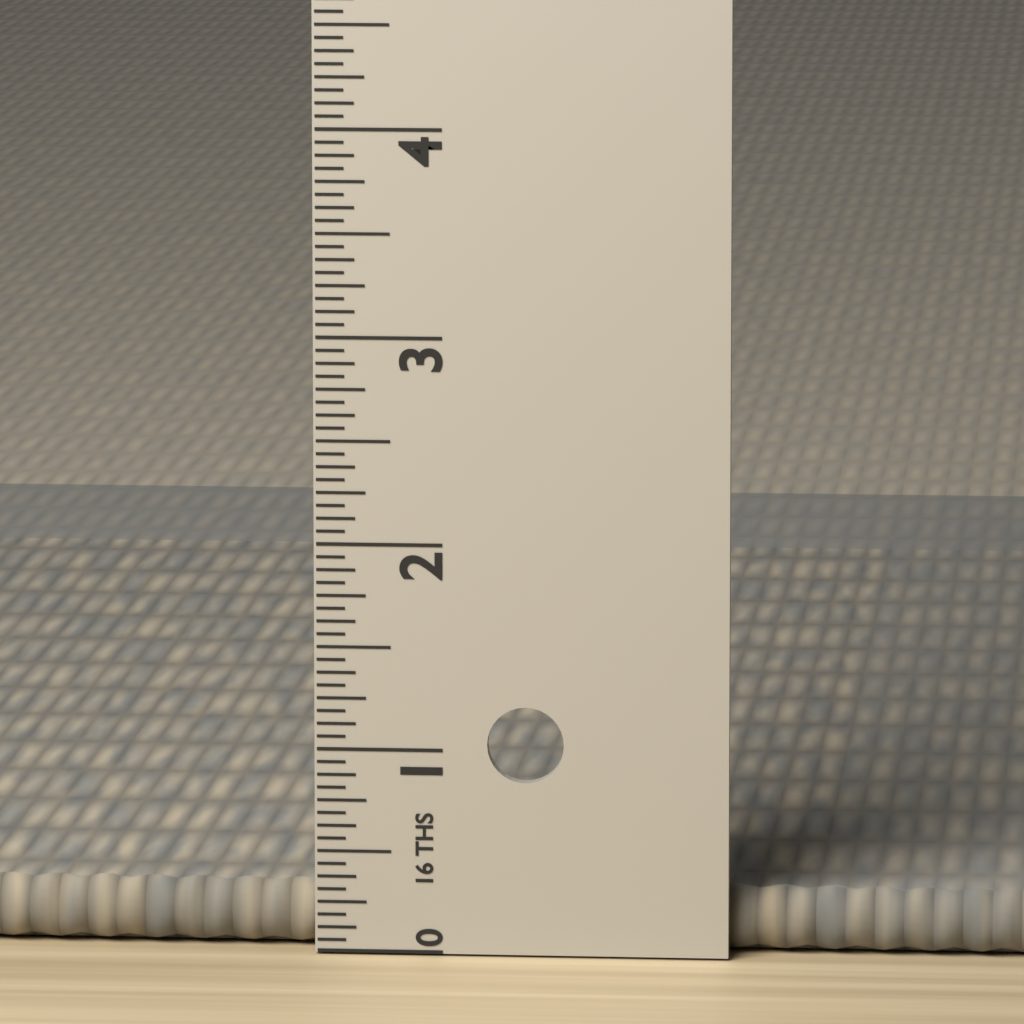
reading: 0.3125 in
